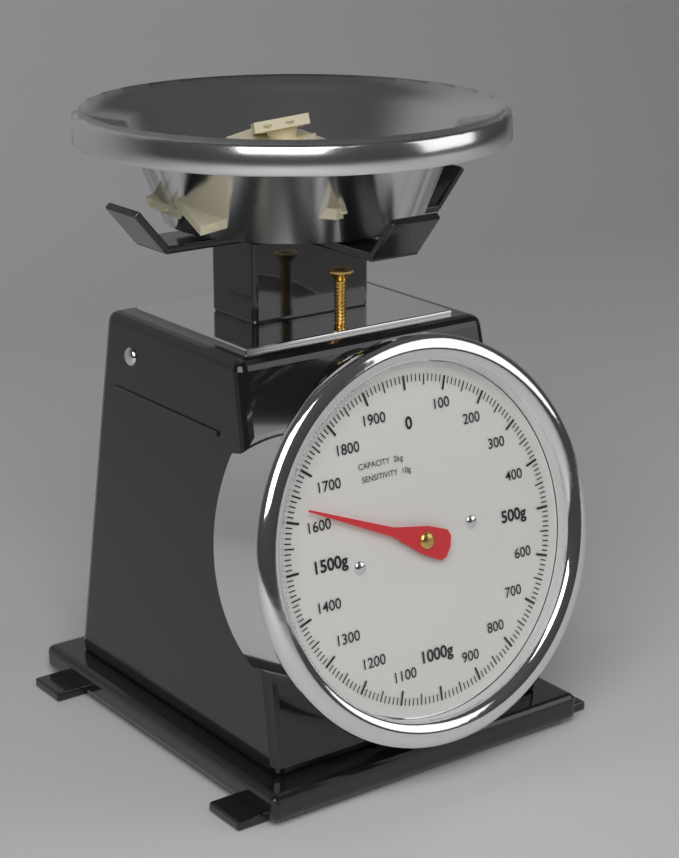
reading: 1630 g
